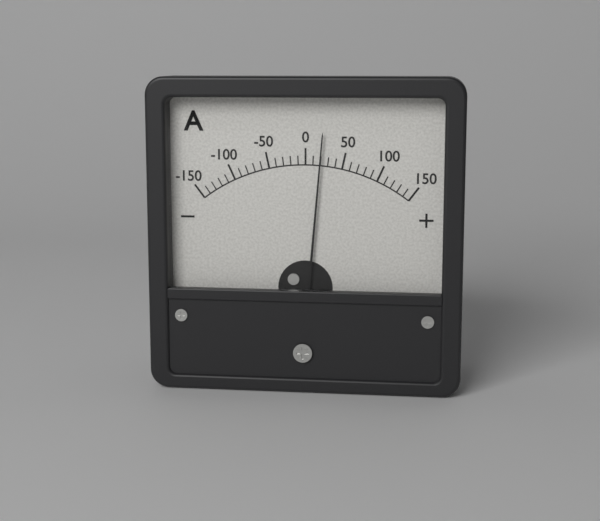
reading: 20 A
